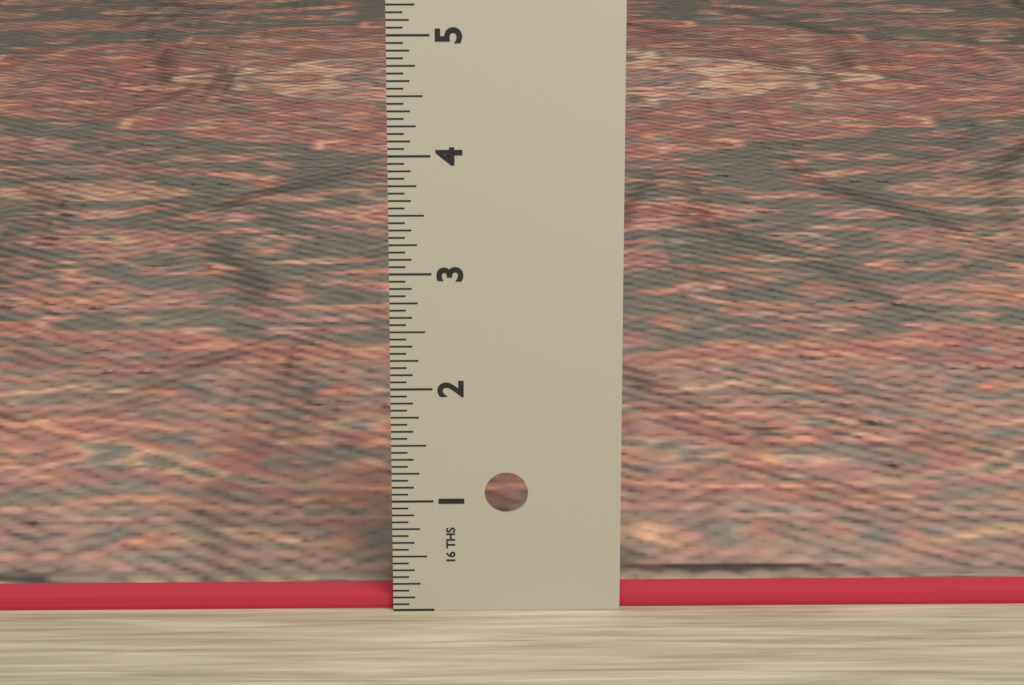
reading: 0.1250 in
